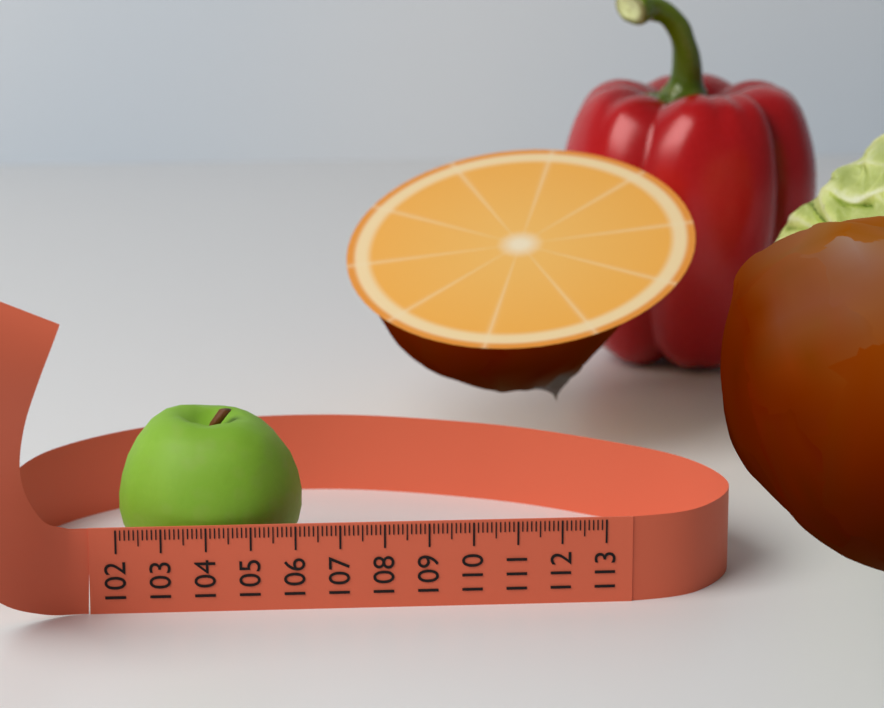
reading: 106.2 (no unit)
